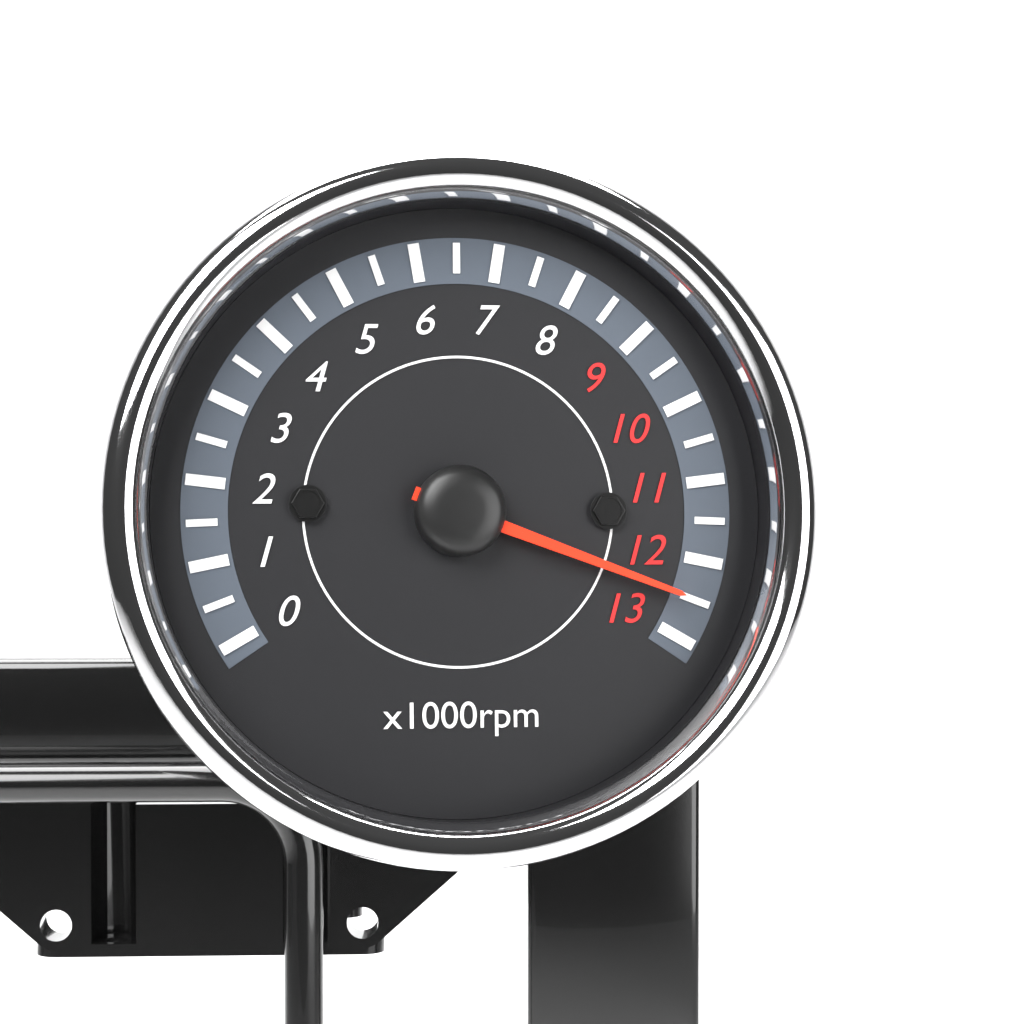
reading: 12500 rpm
